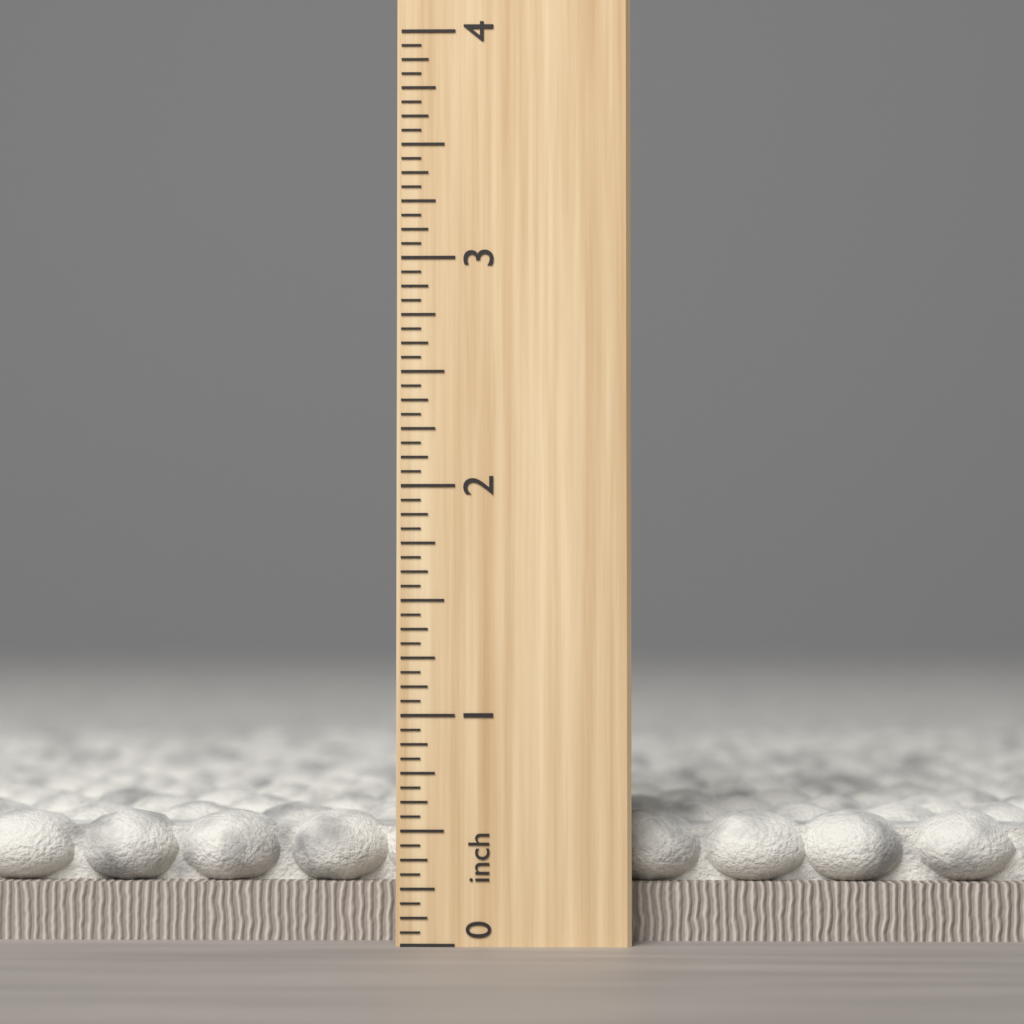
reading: 0.5625 inch
